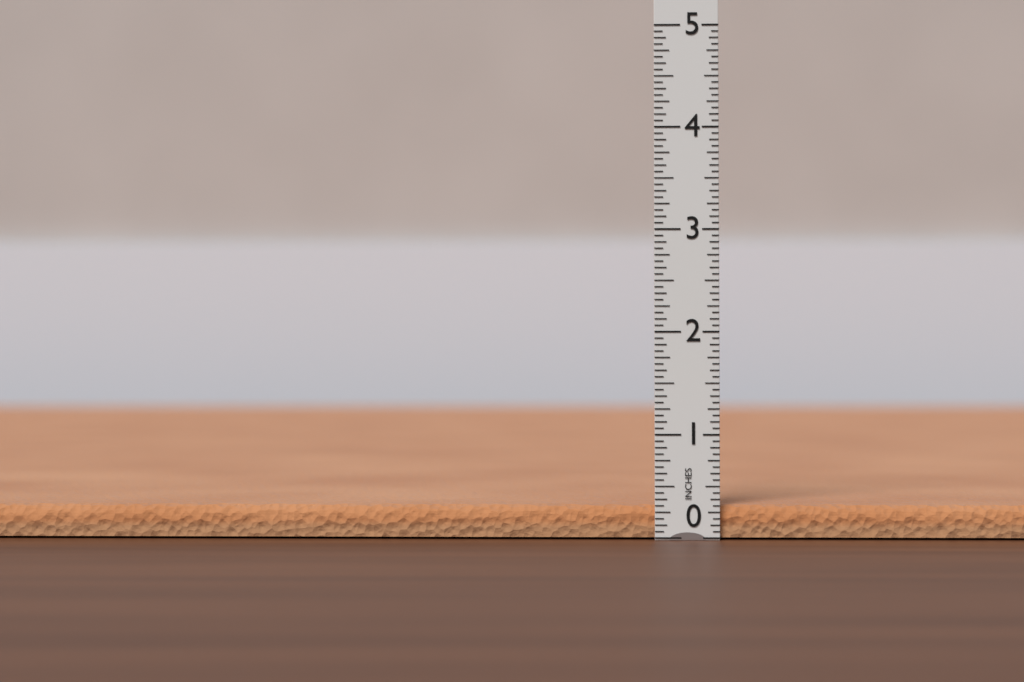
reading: 0.3125 in
